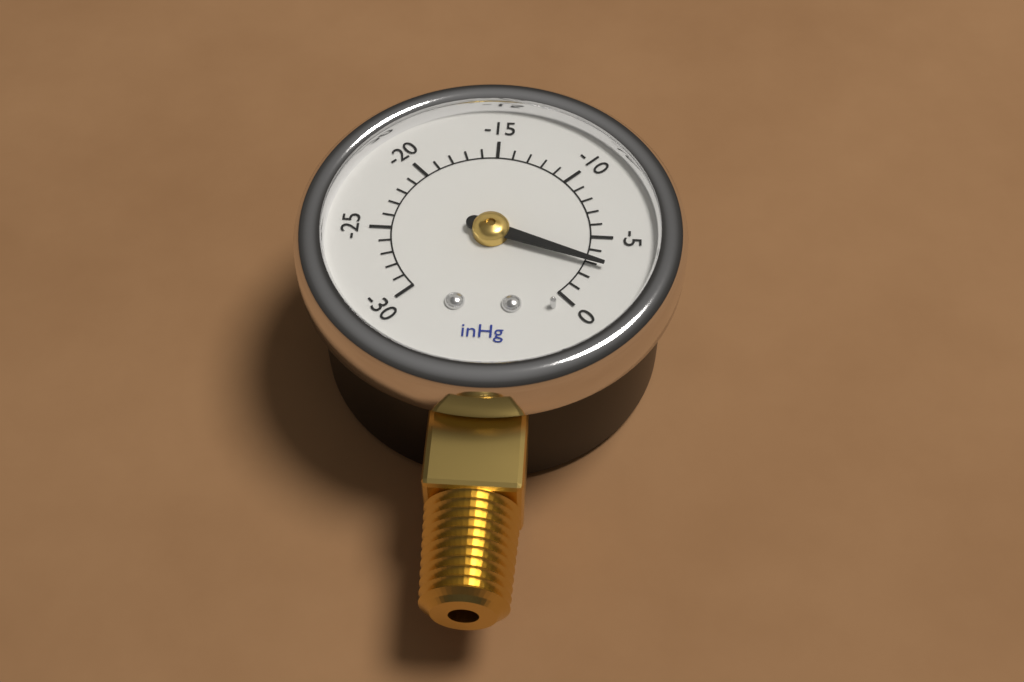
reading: -3 inHg
